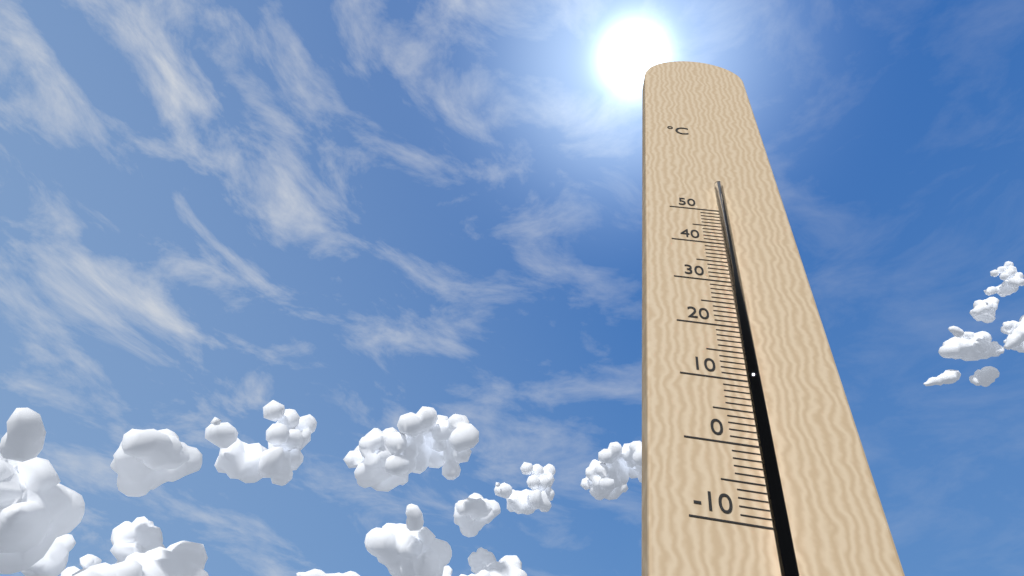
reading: 46 °C
